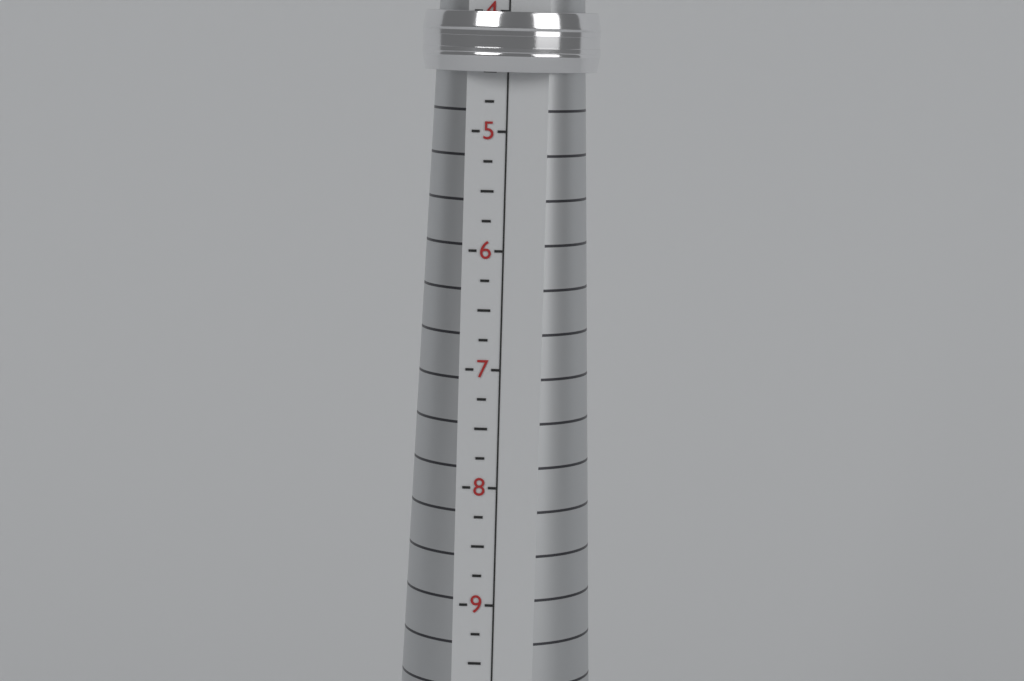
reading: 4.50 (no unit)
